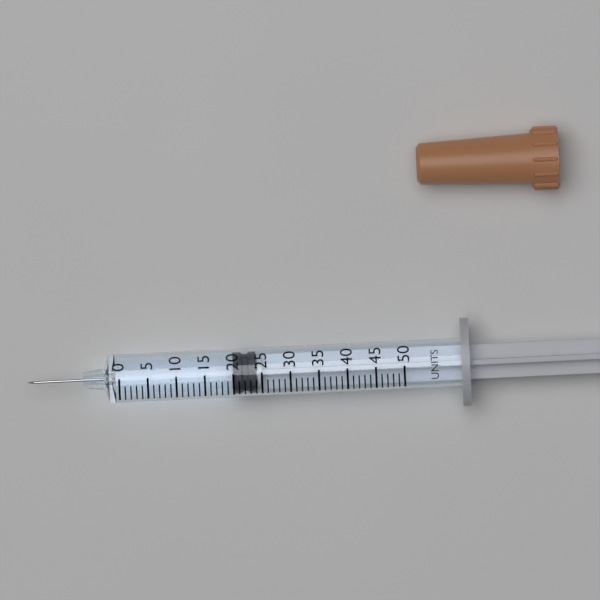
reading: 20 units
